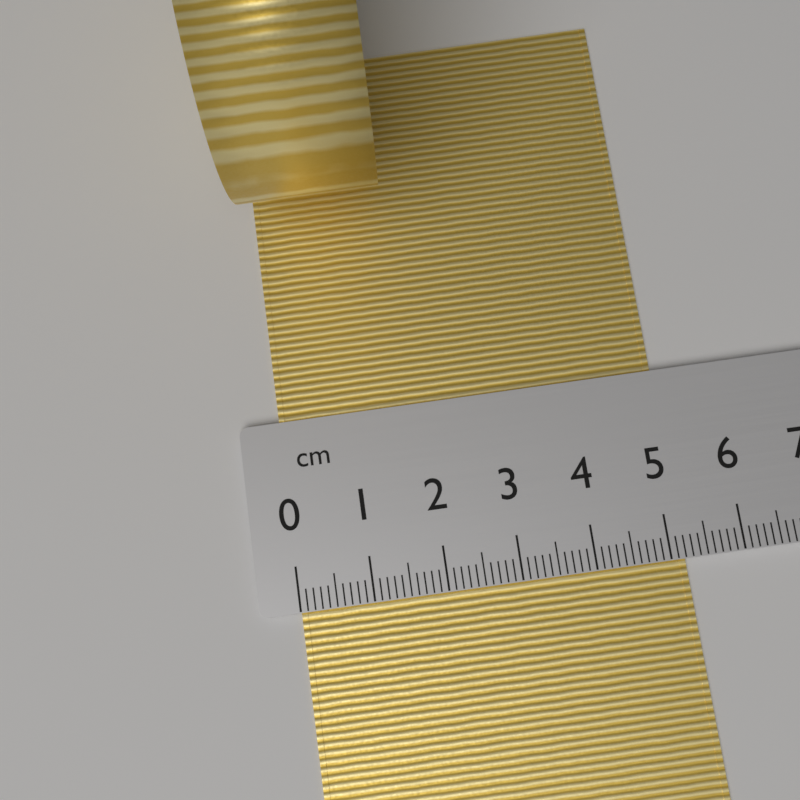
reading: 5.2 cm
